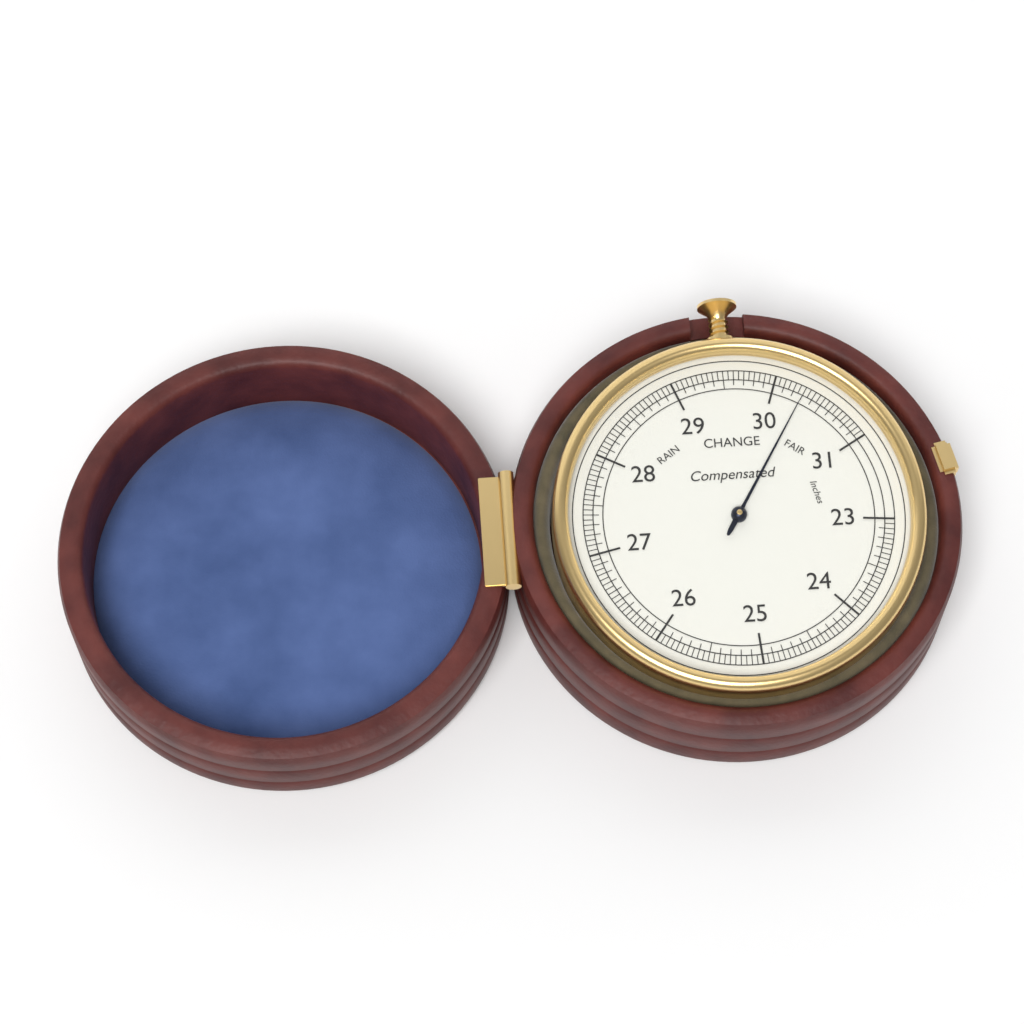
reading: 30.30 inches
